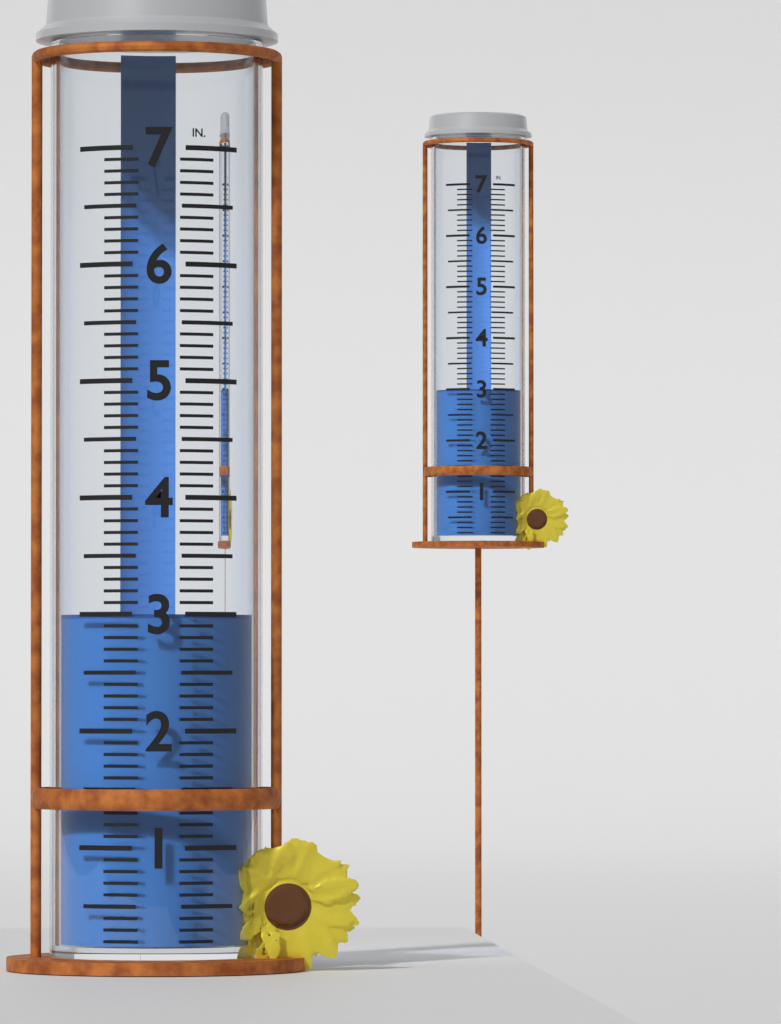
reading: 3.0 in
